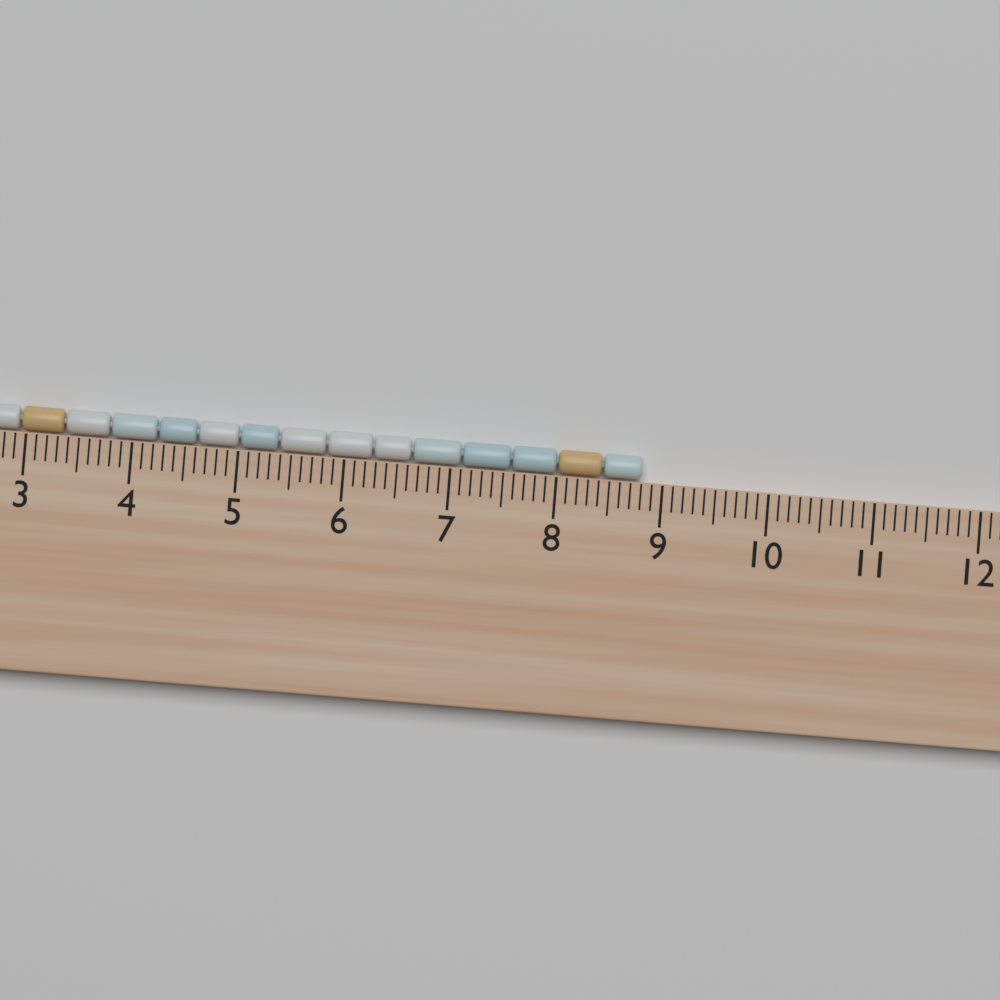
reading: 8.8 cm
